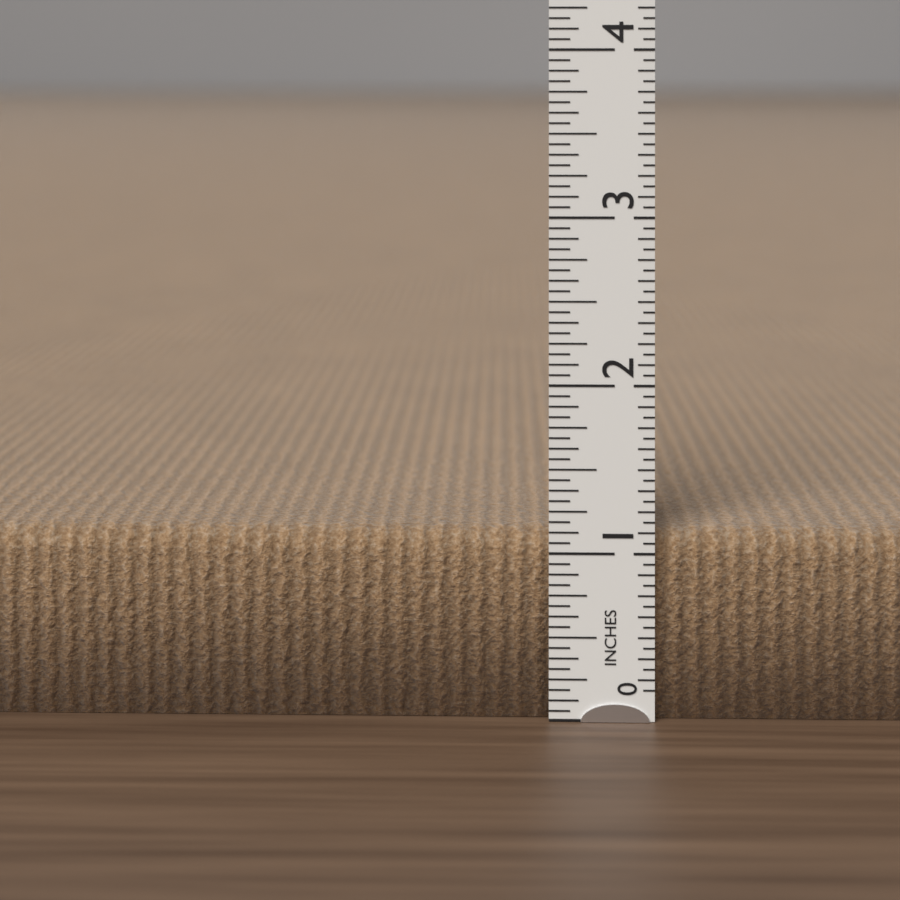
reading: 1.1250 in
